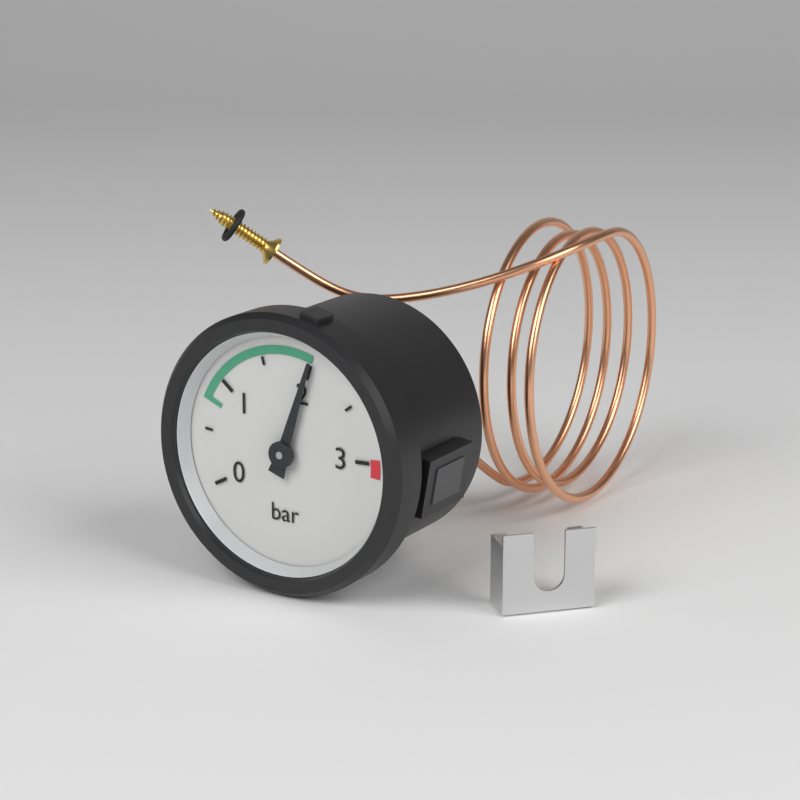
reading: 2.0 bar
